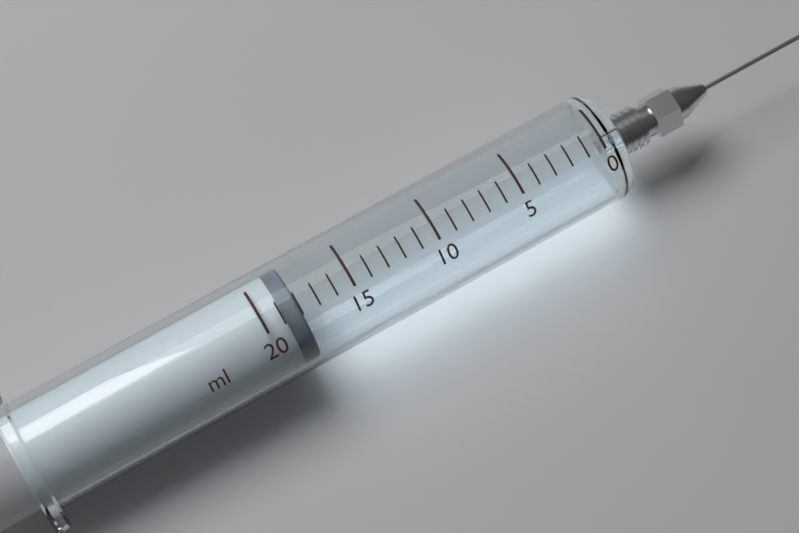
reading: 18 ml
